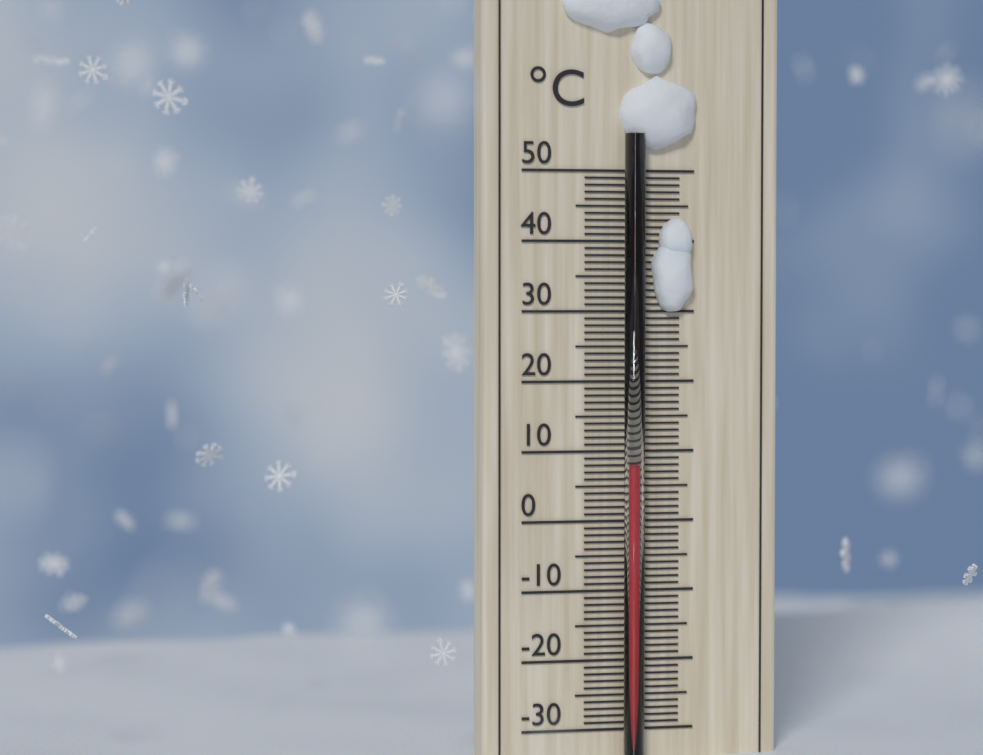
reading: 8 °C
